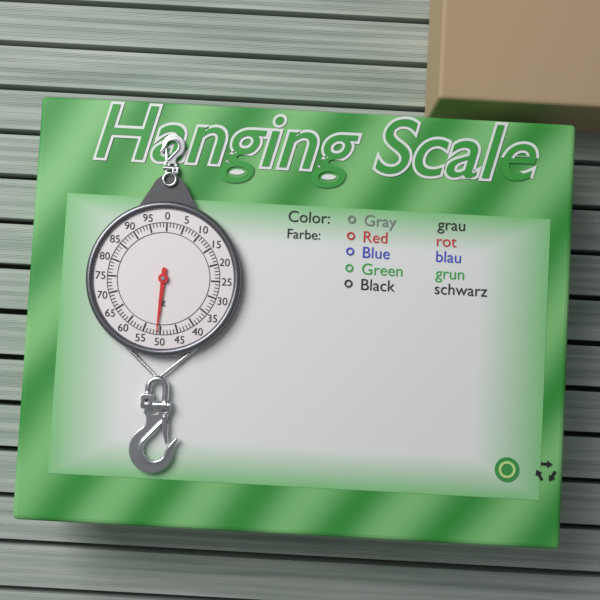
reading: 51 kg
